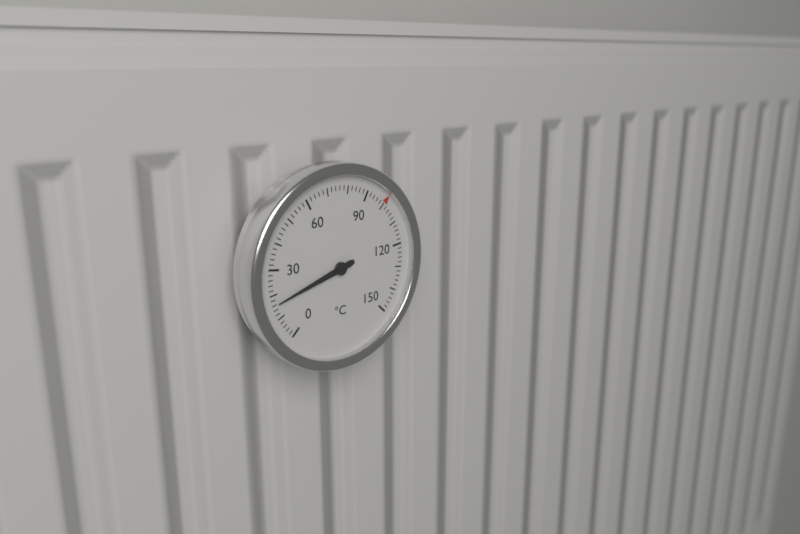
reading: 16 °C
